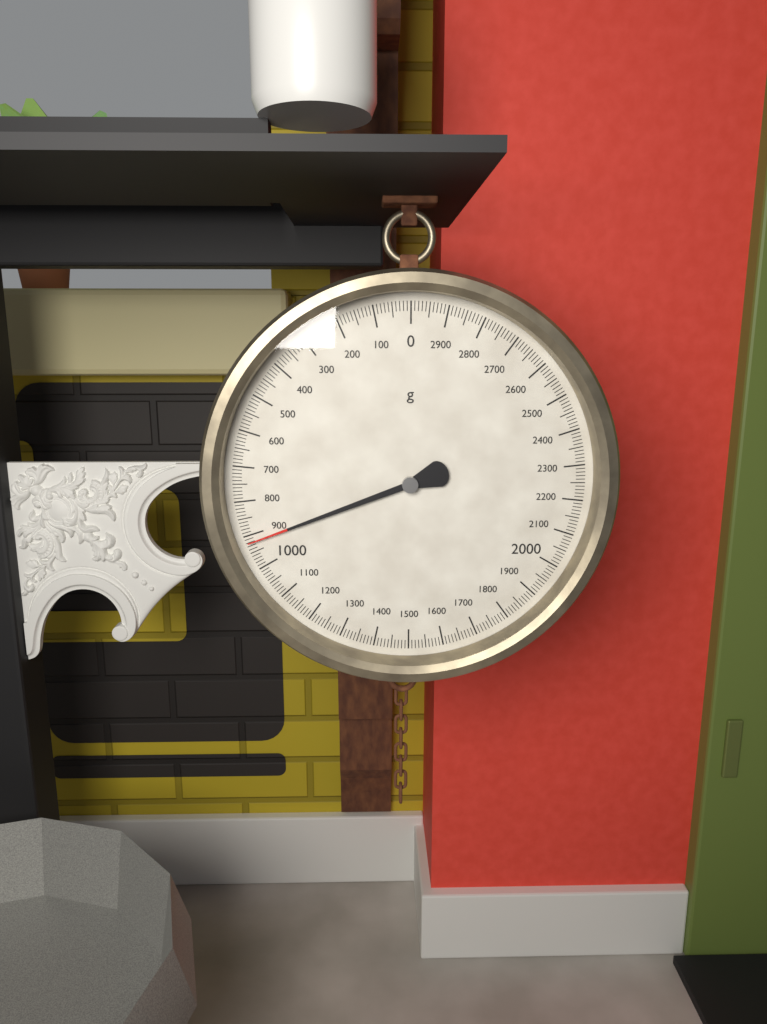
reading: 920 g
